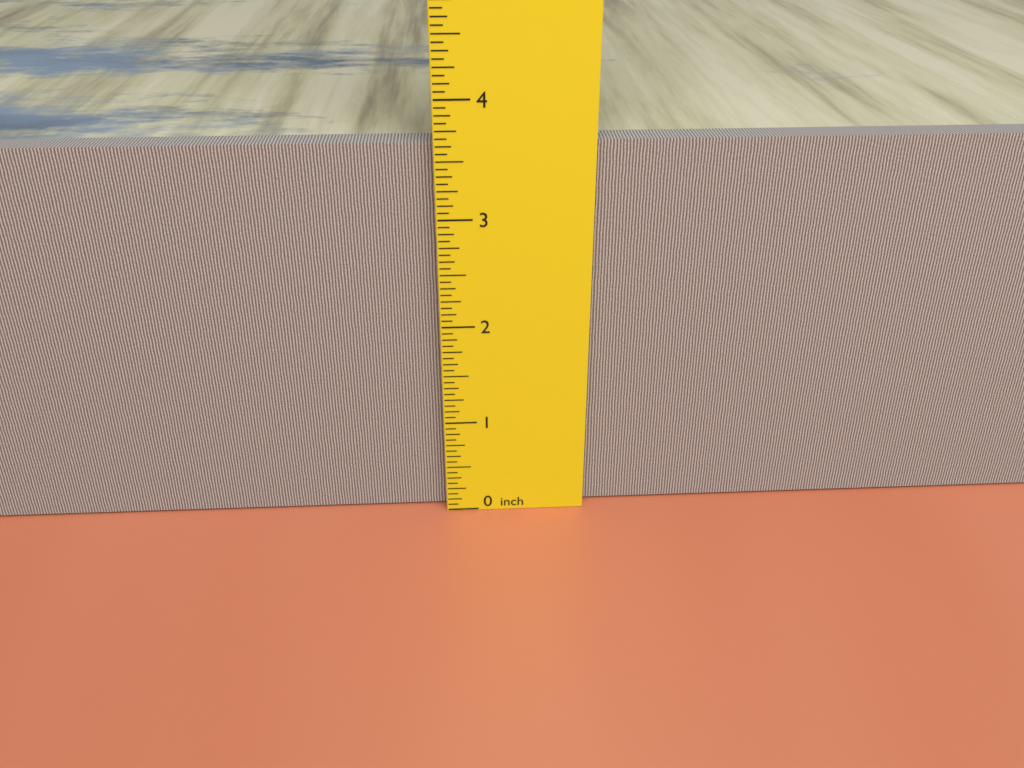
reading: 3.6250 inch
